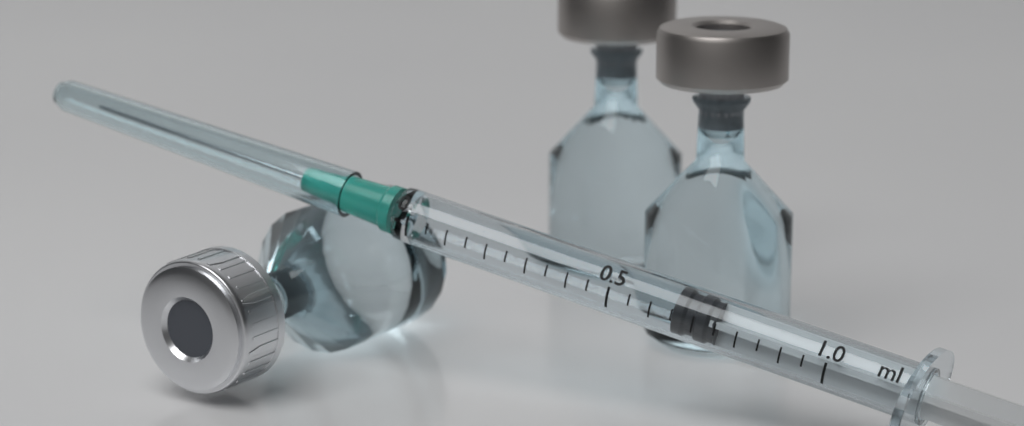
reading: 0.65 ml
